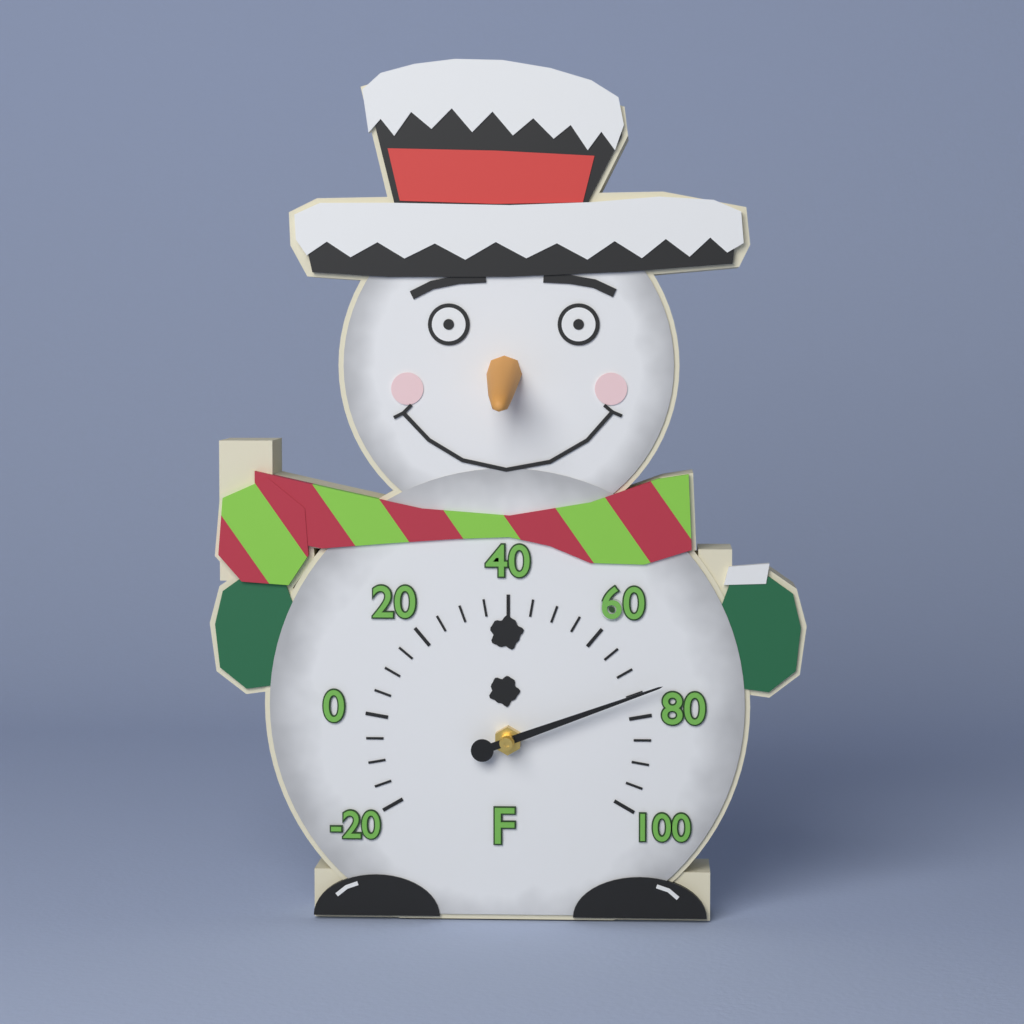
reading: 75 °F
